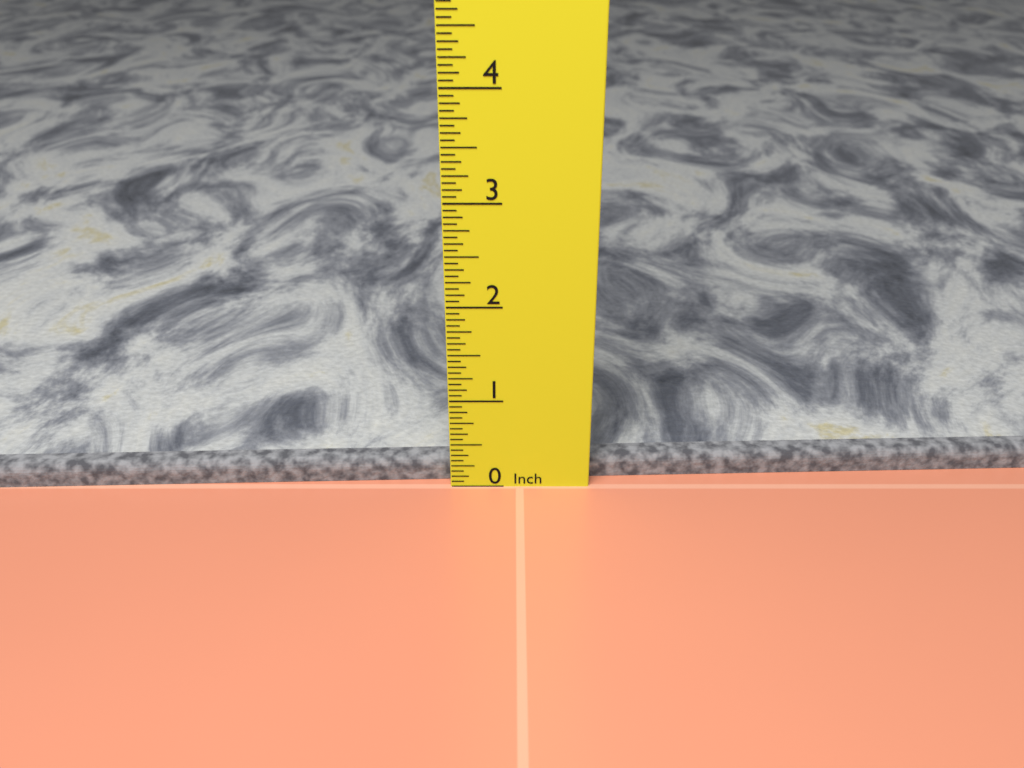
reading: 0.2500 in
